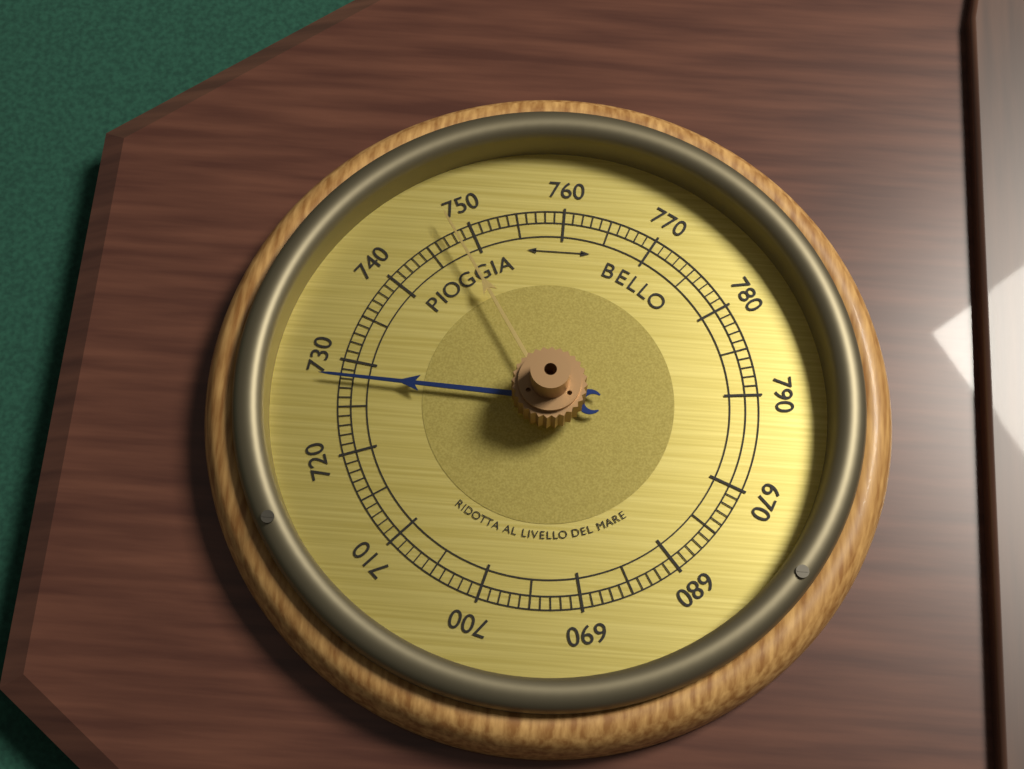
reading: 728 (no unit)
